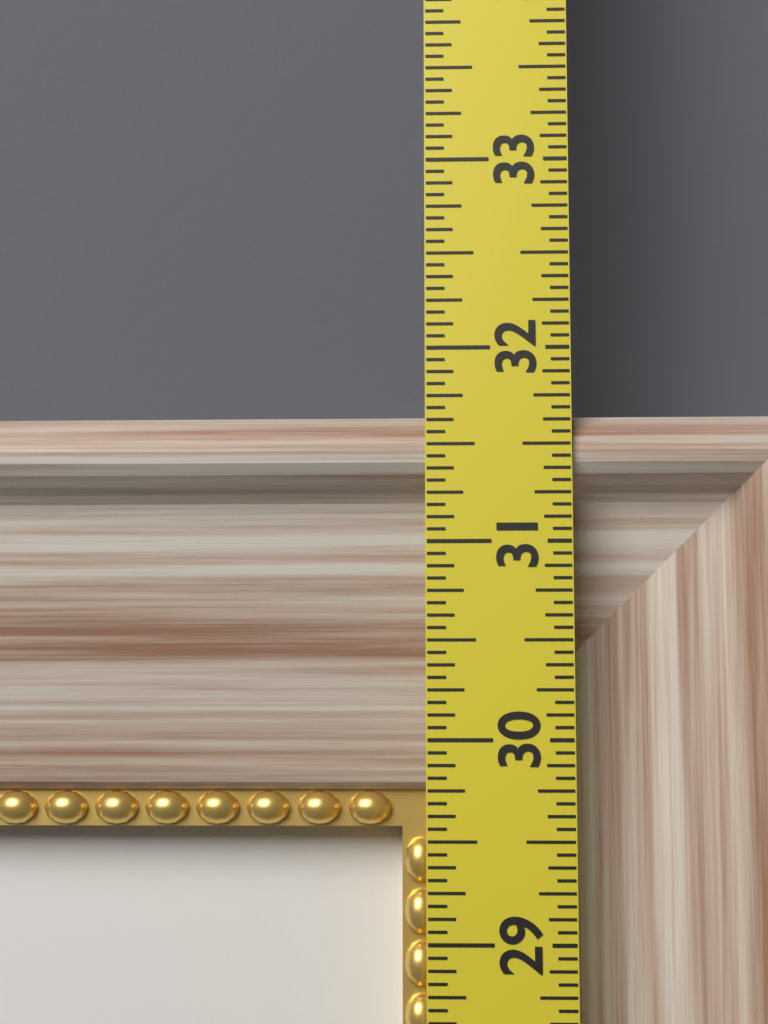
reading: 31.6875 in
